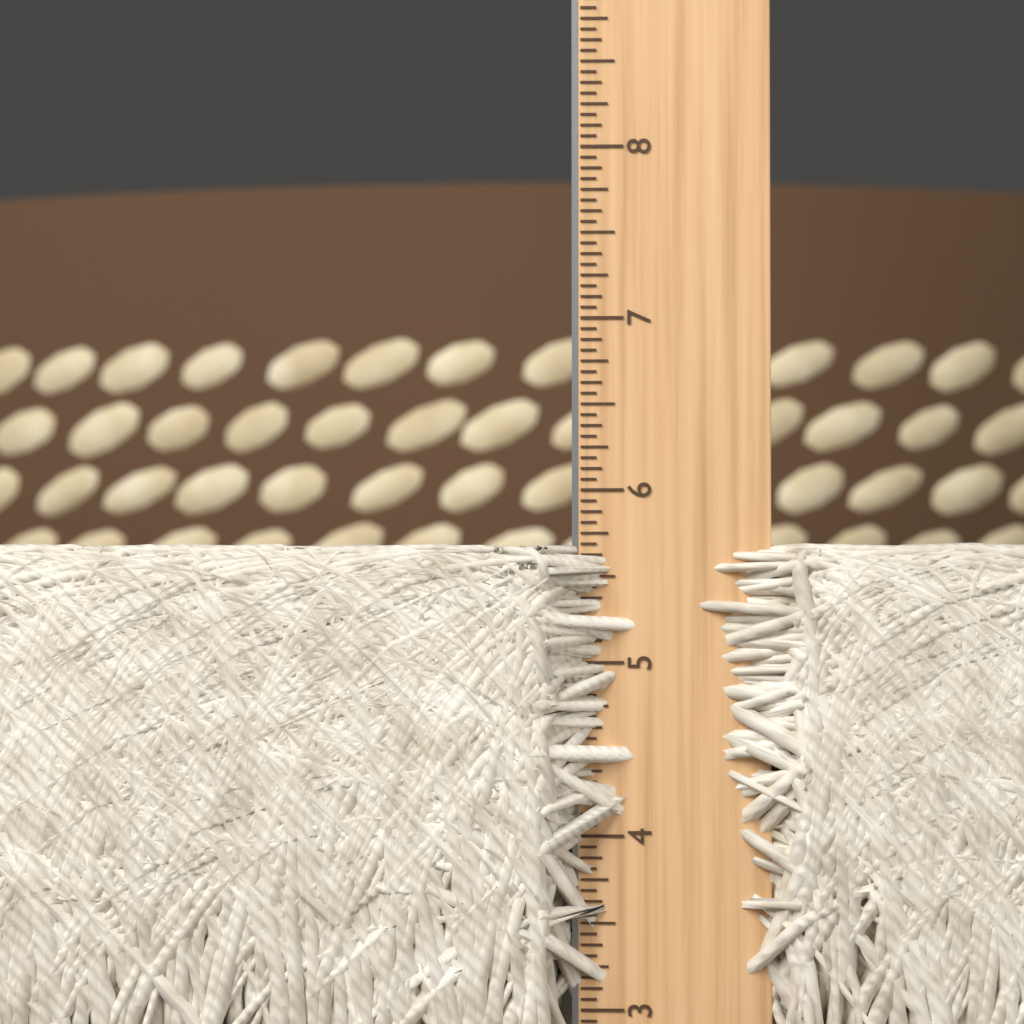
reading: 5.6875 in
